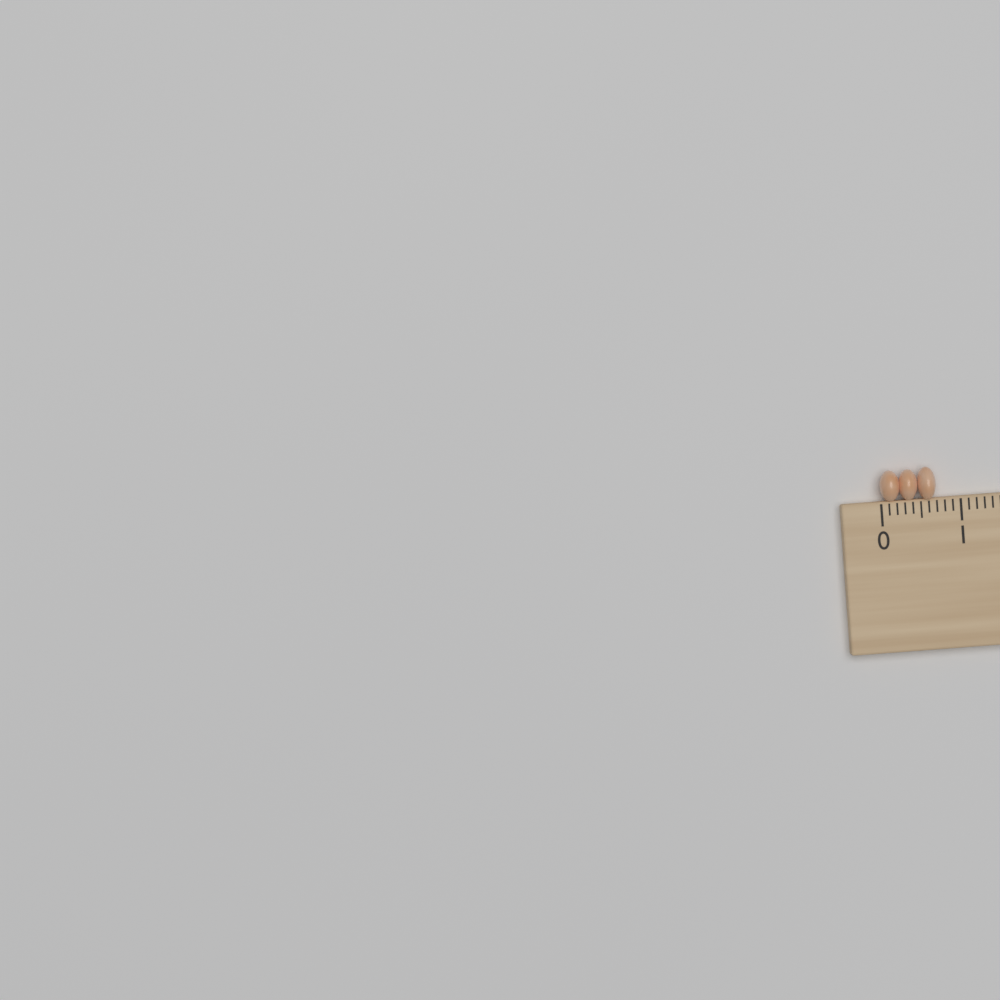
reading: 0.7 cm
